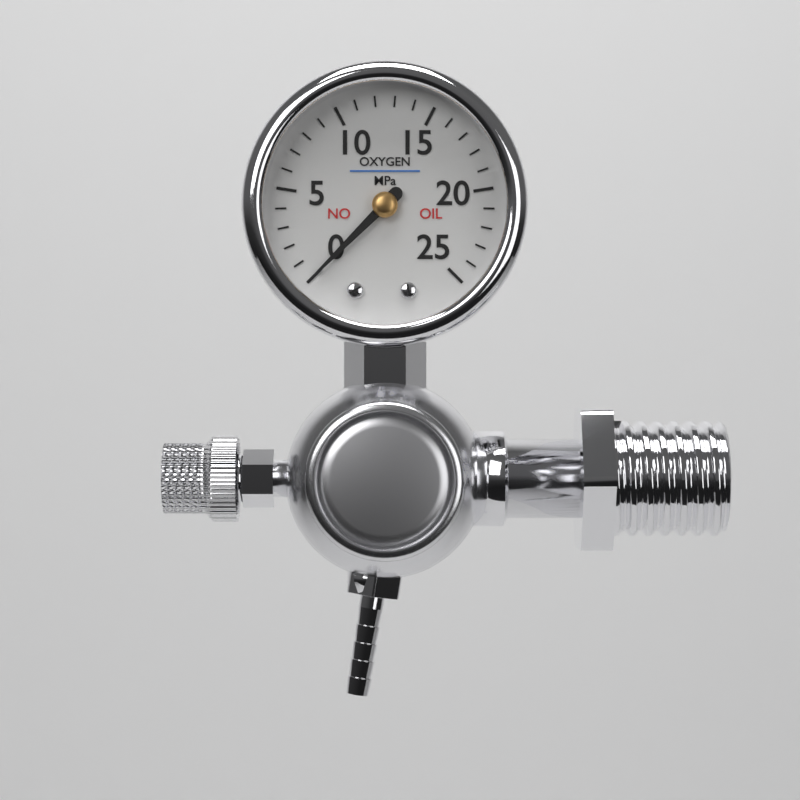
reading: 0 MPa
